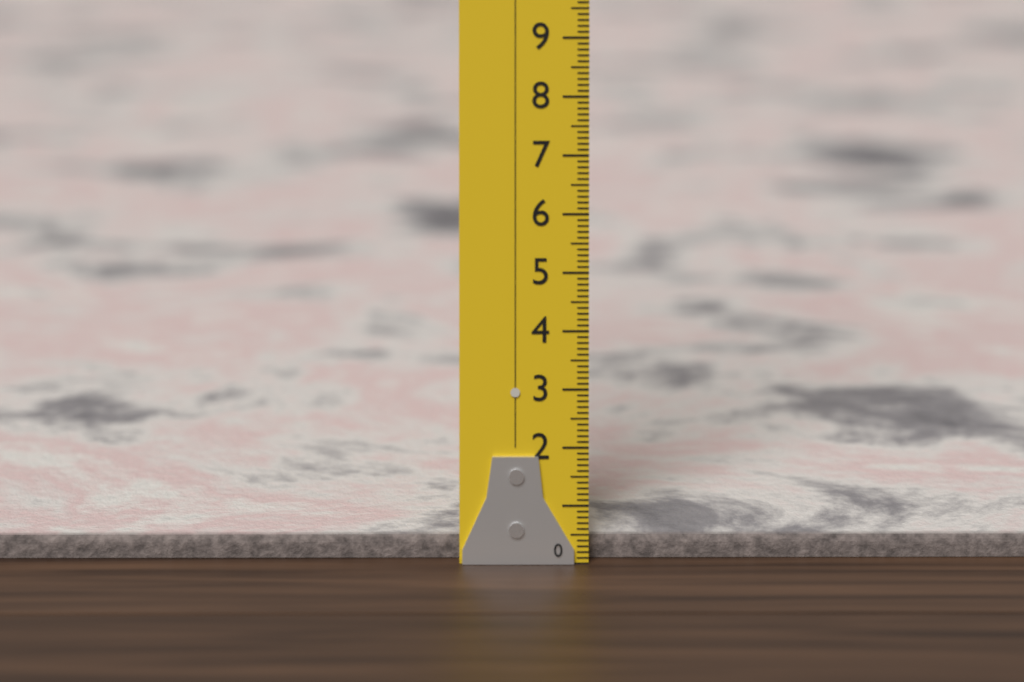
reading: 0.4 (no unit)
